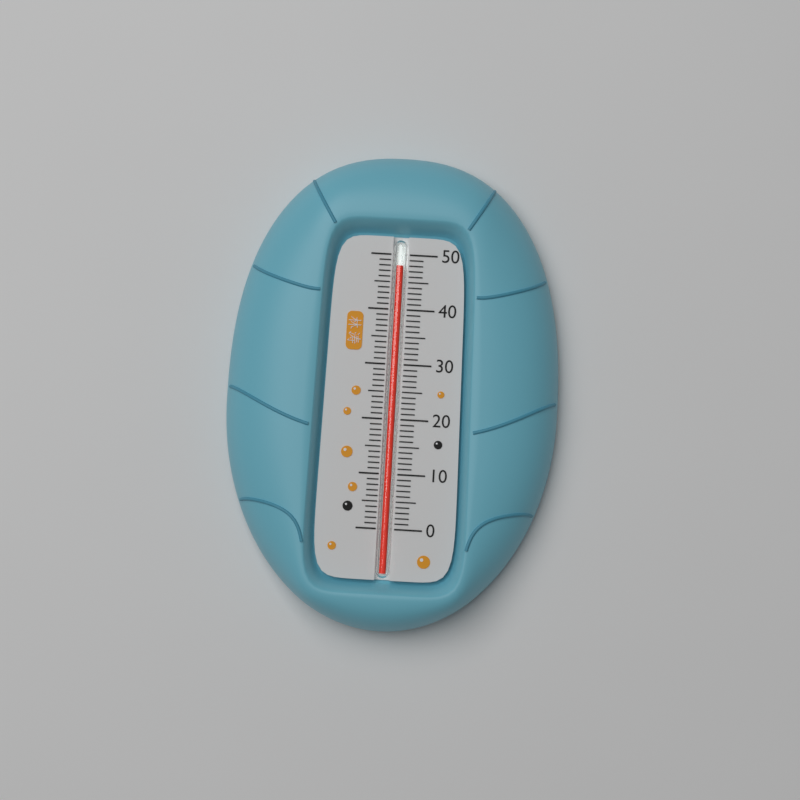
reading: 48 (no unit)
